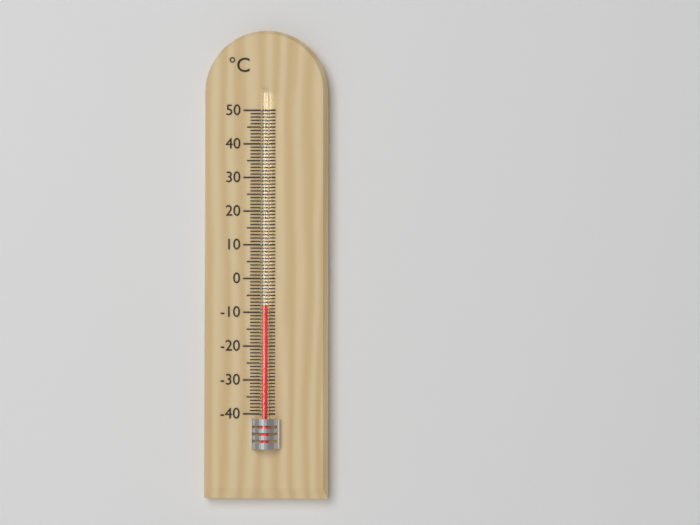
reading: -8 °C
